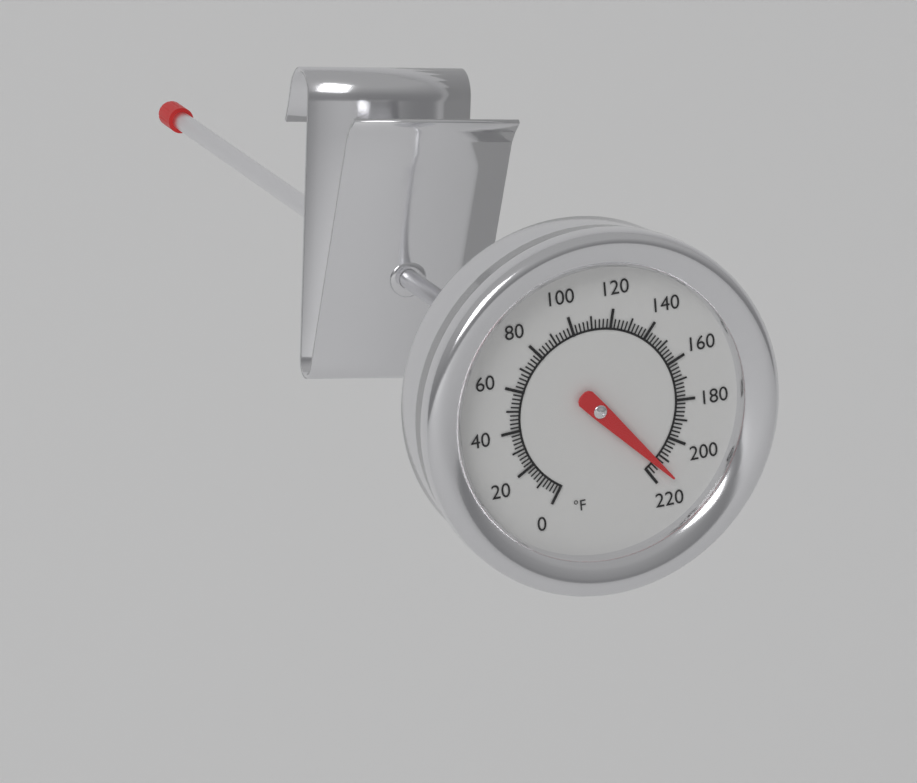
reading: 214 °F
